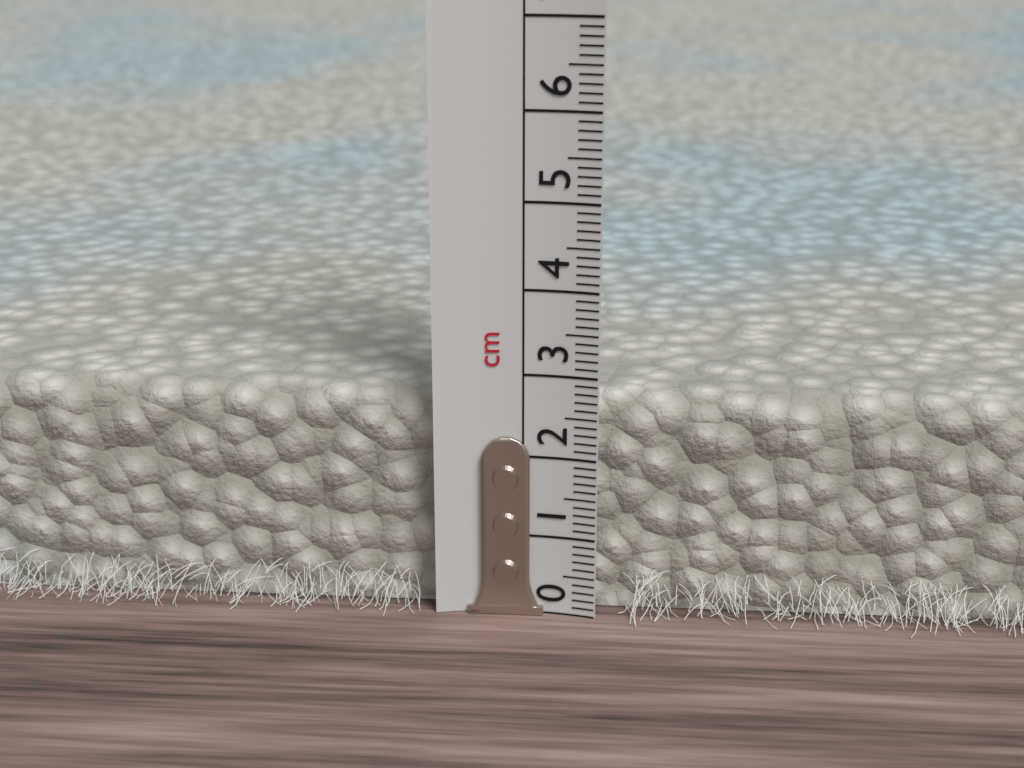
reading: 2.7 cm
